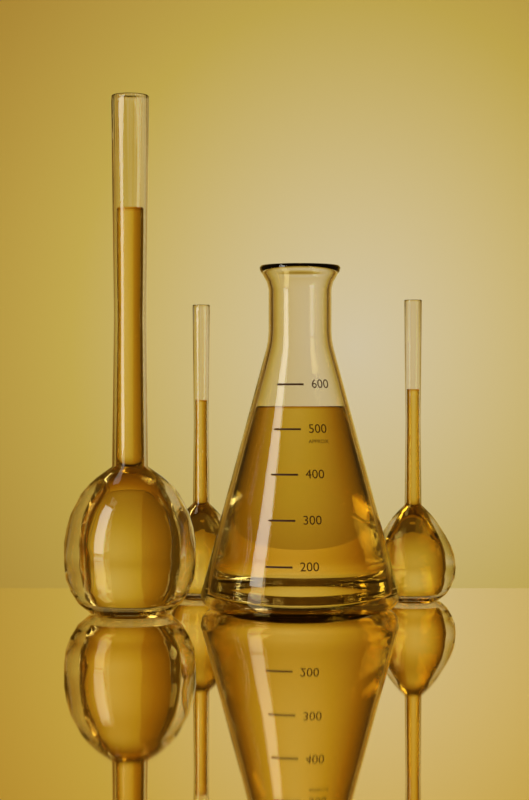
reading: 550 (no unit)
